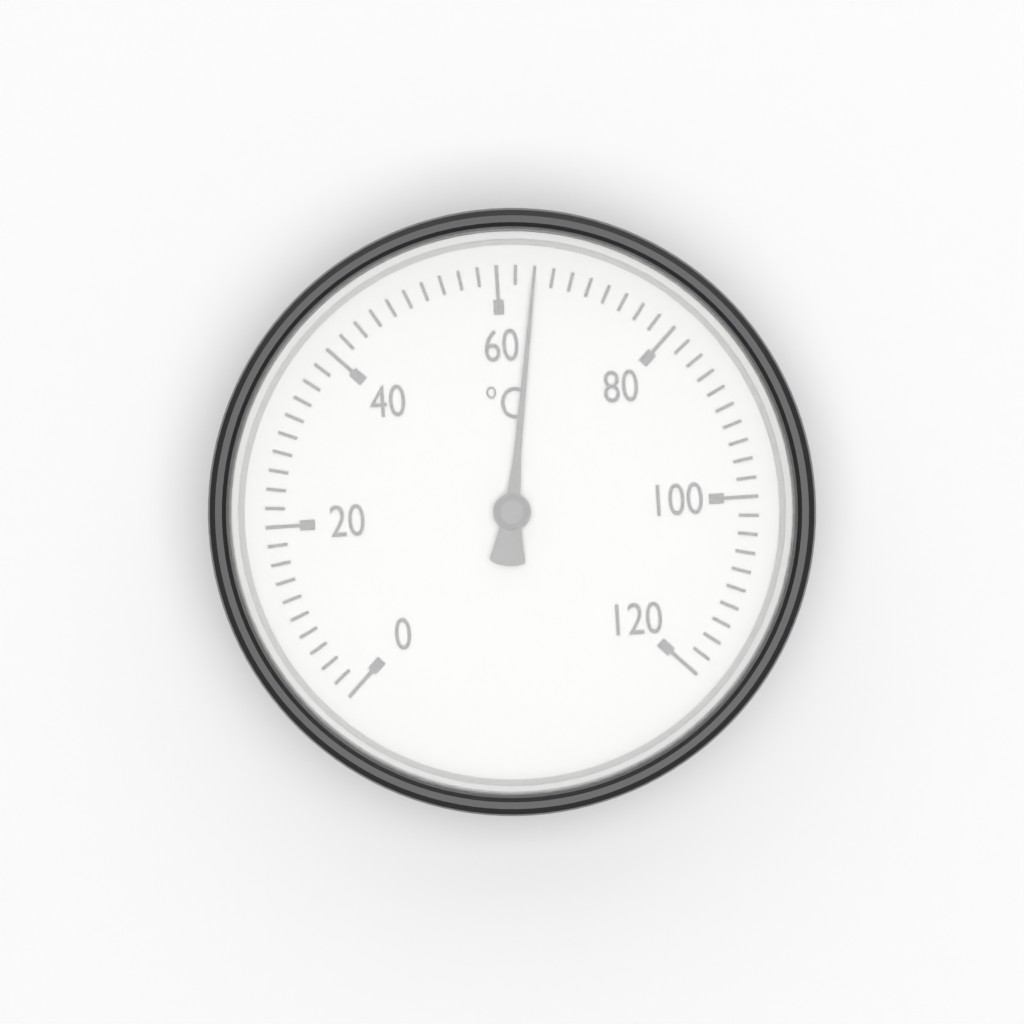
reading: 64 °C
